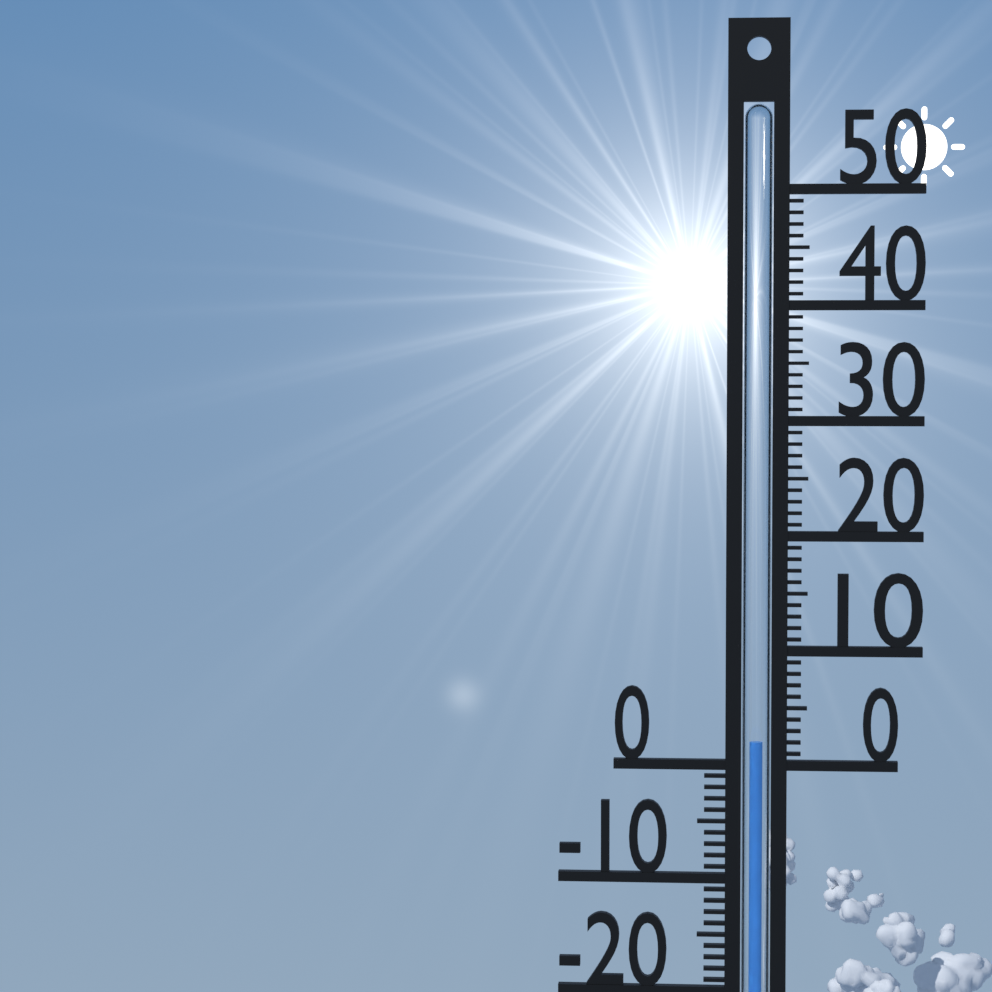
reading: 2 °C
